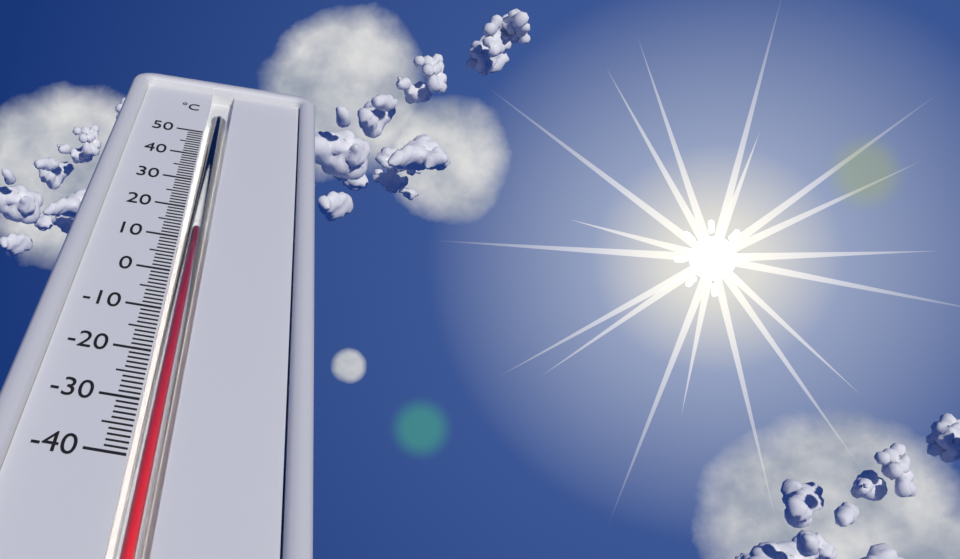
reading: 13 °C
